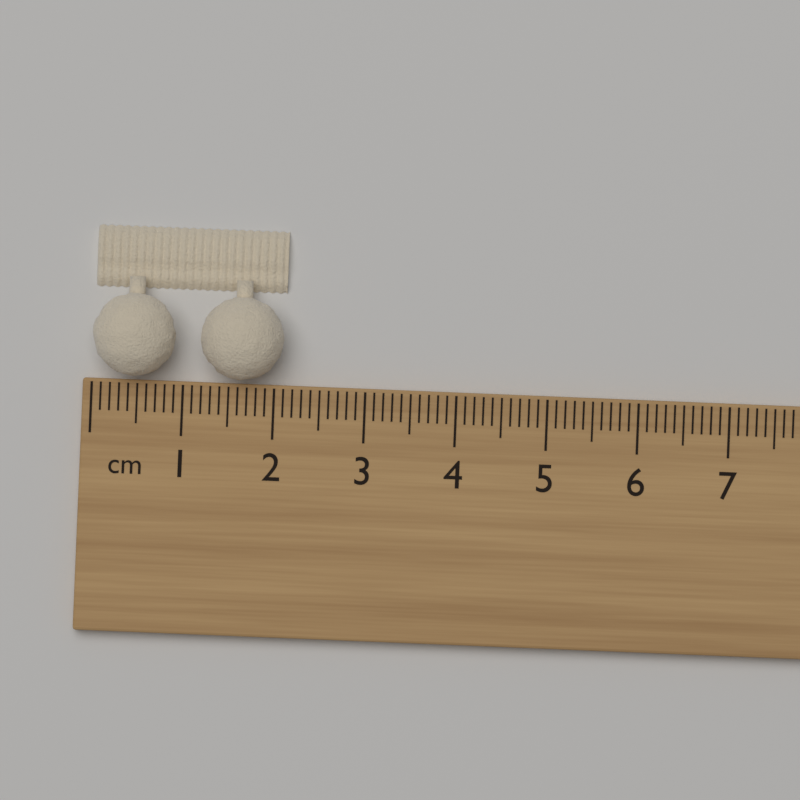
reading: 2.1 cm
